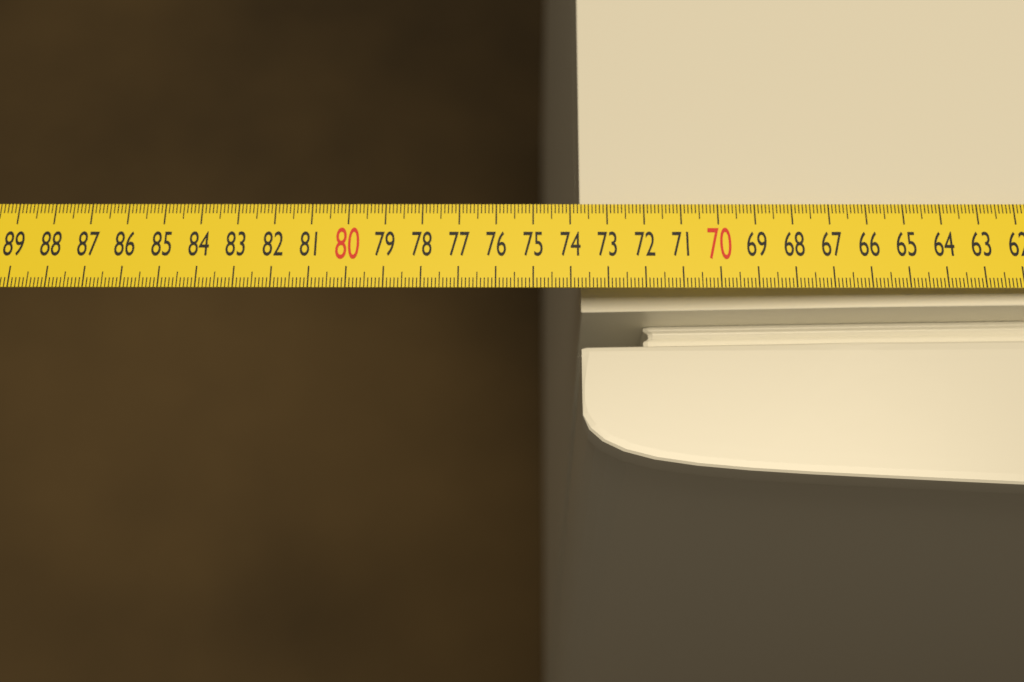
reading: 73.7 cm
